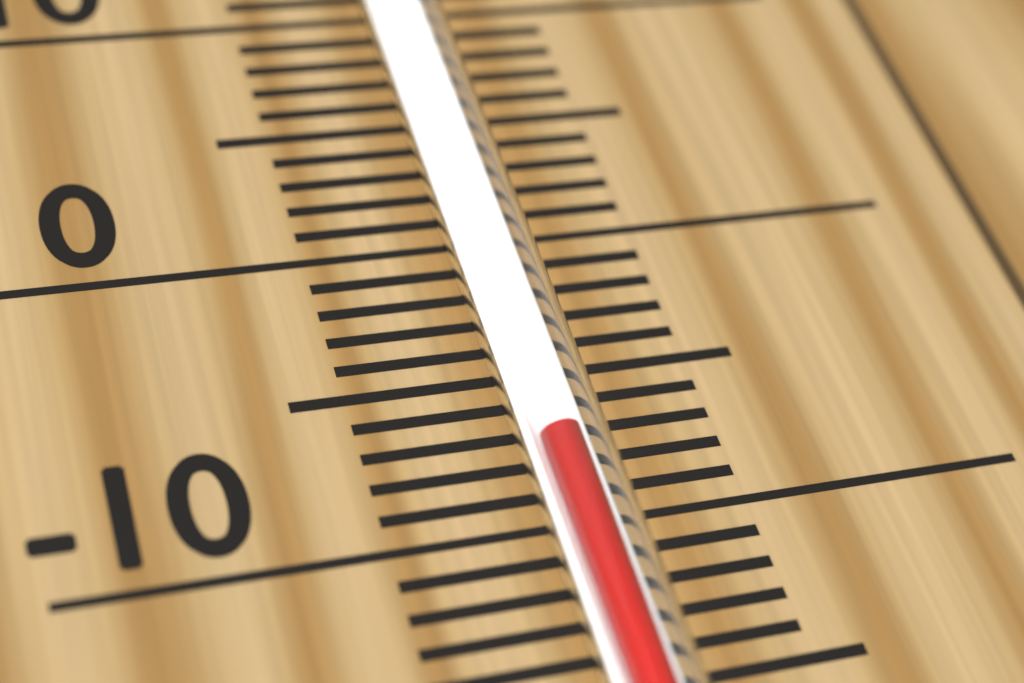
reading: -8 °C
